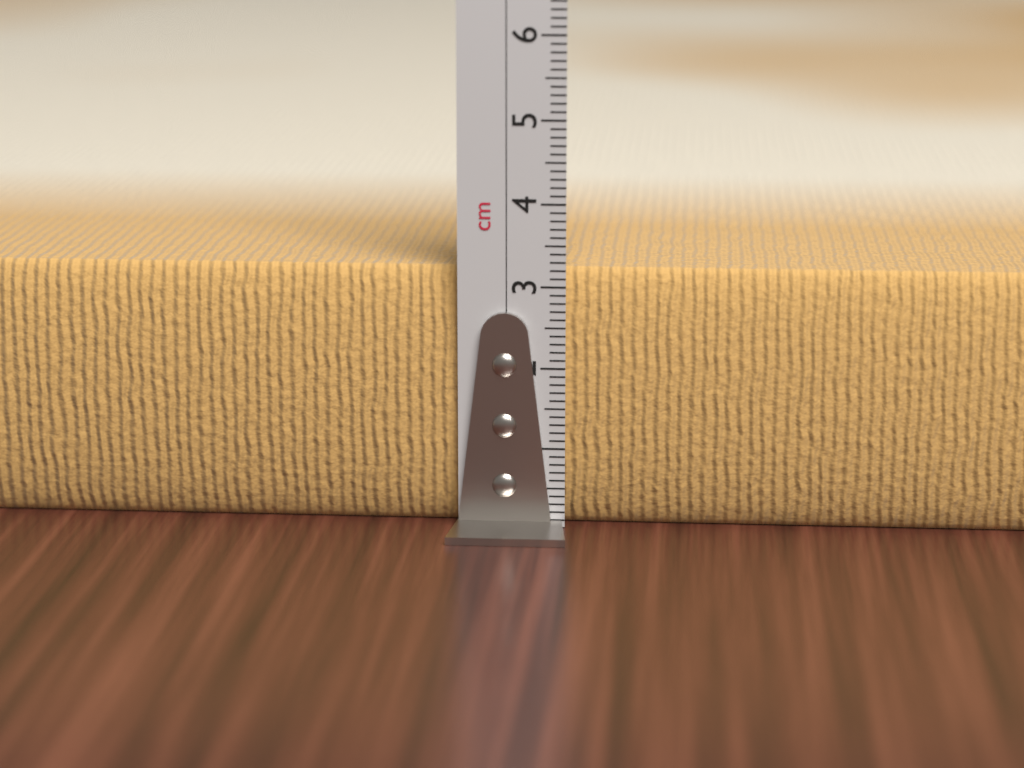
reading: 3.2 cm
